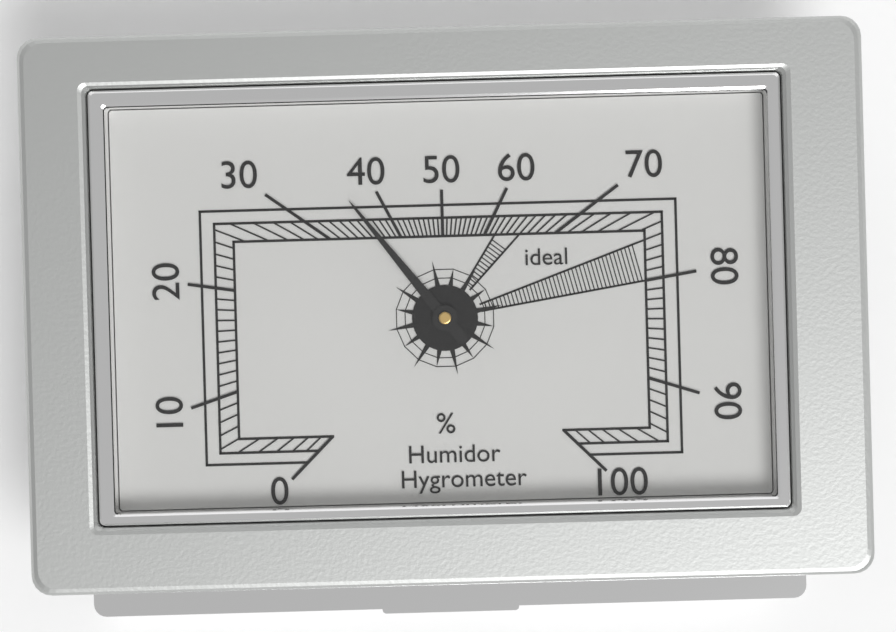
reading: 36 %
